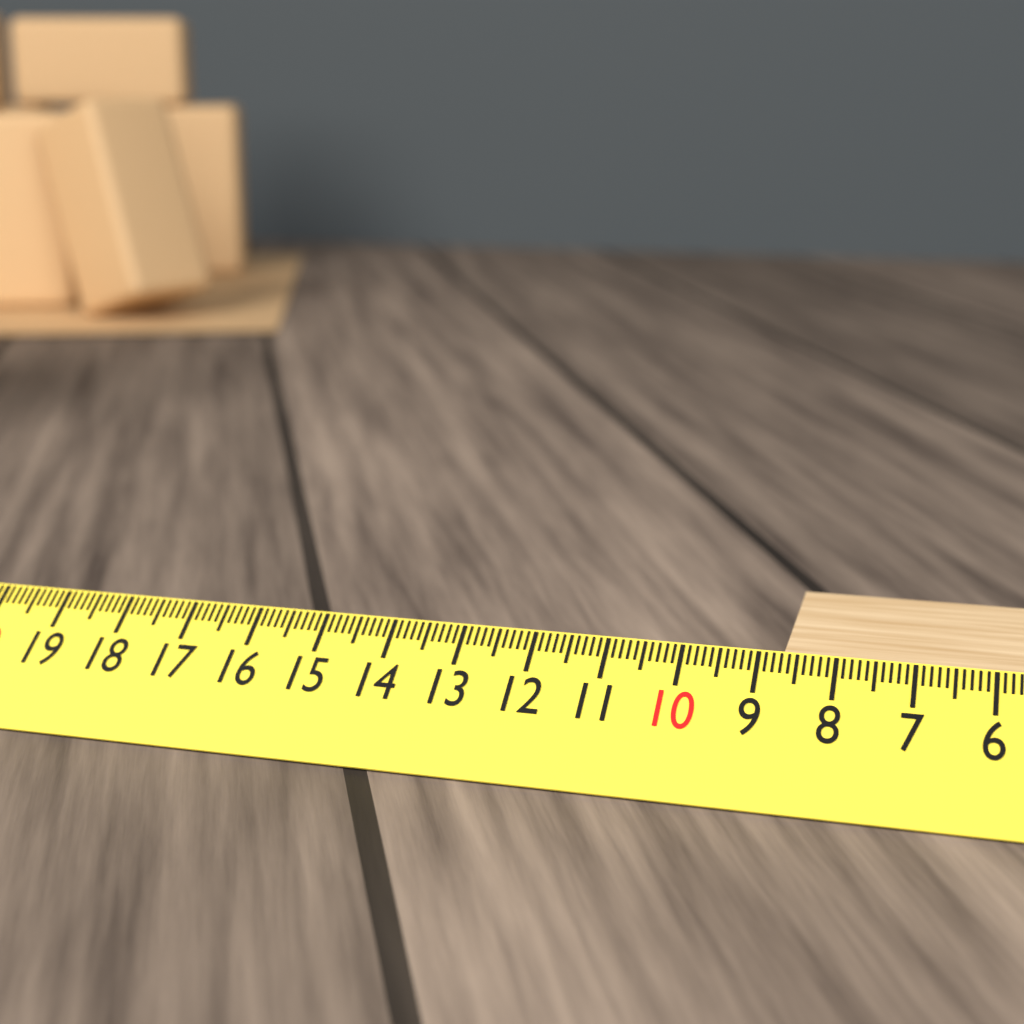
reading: 8.7 cm
